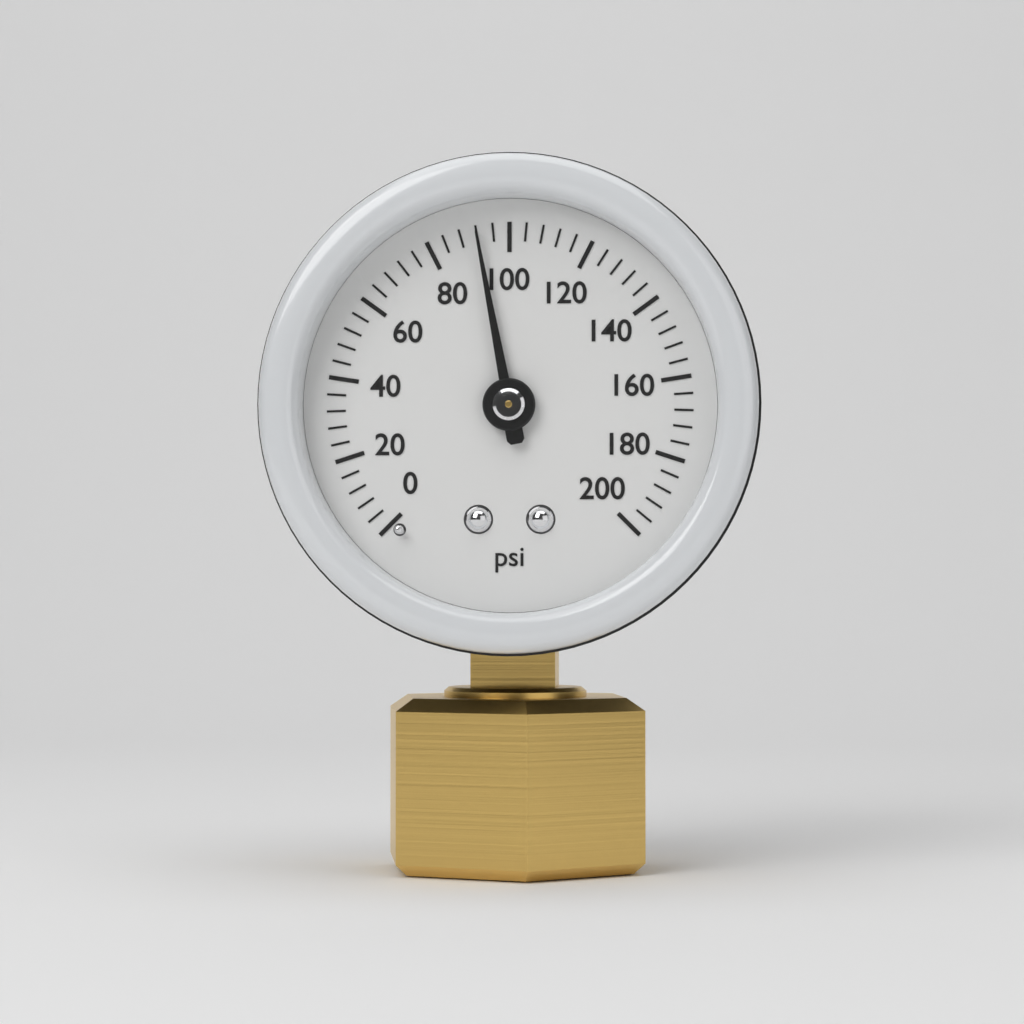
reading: 92 psi
